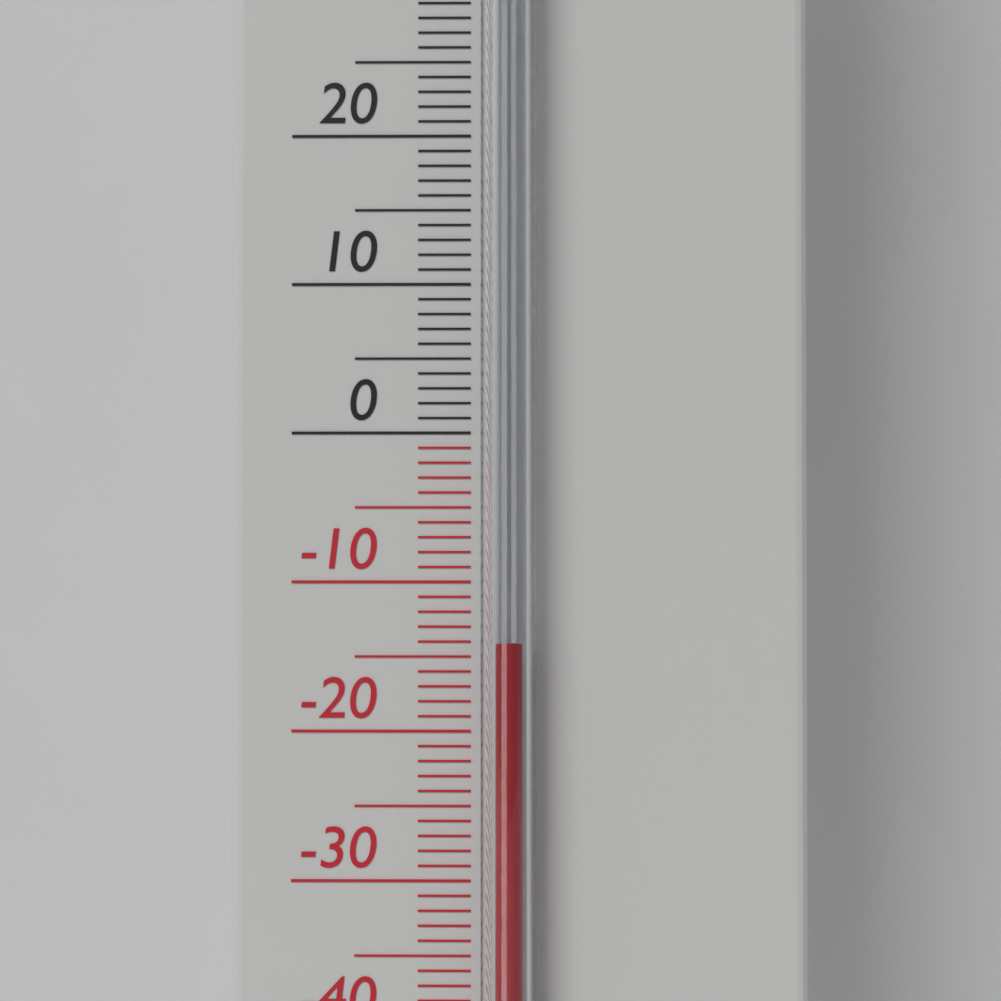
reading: -14 °C
